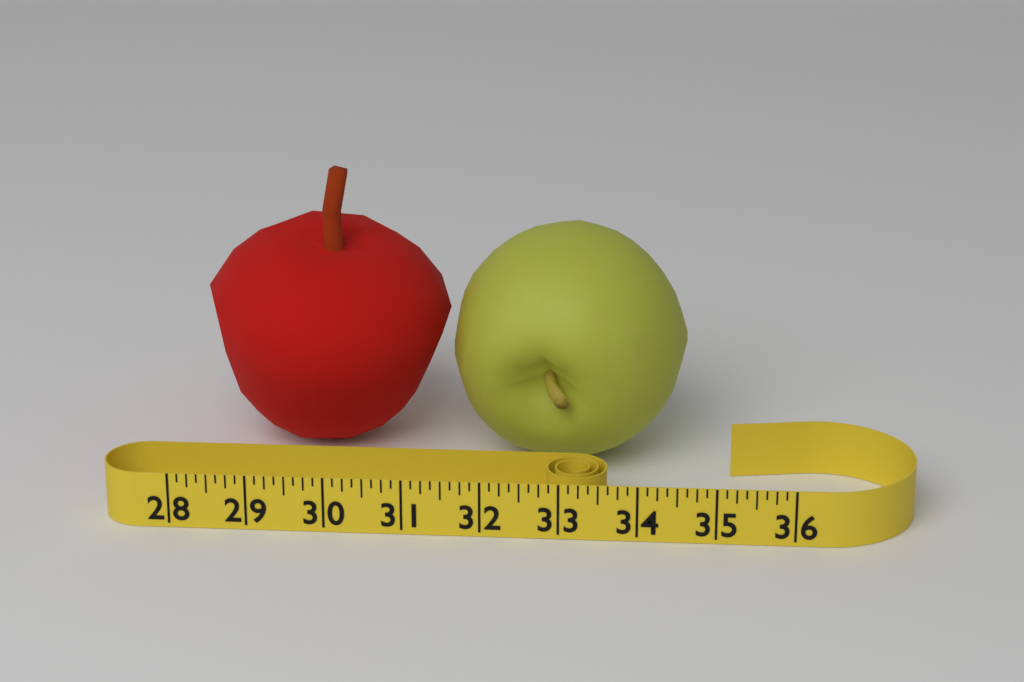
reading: 34.600 (no unit)
